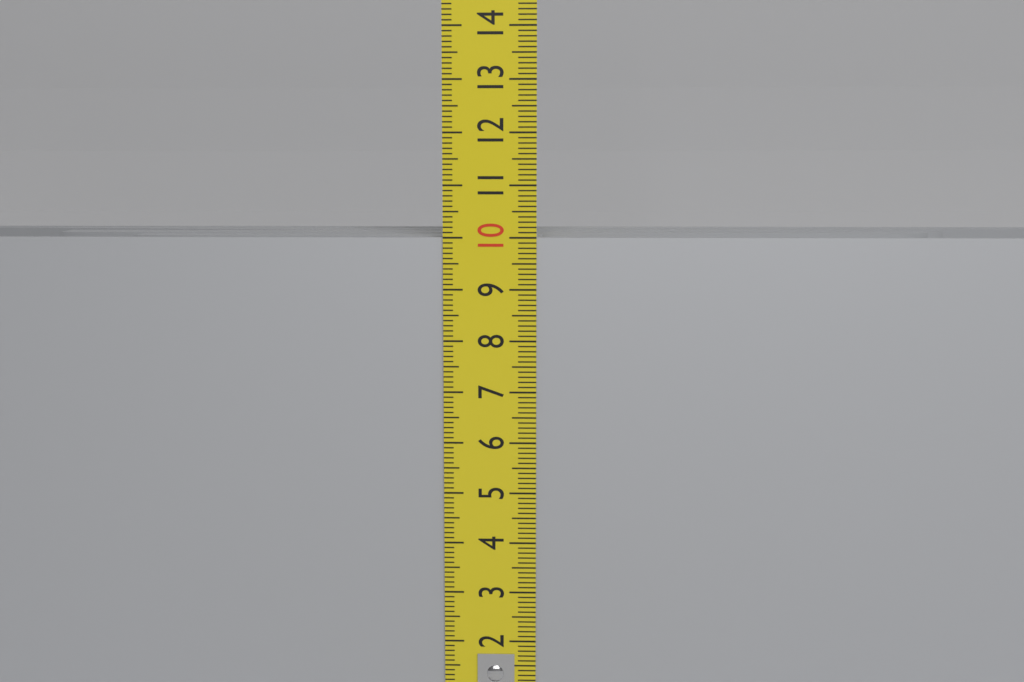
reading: 10.0 cm
